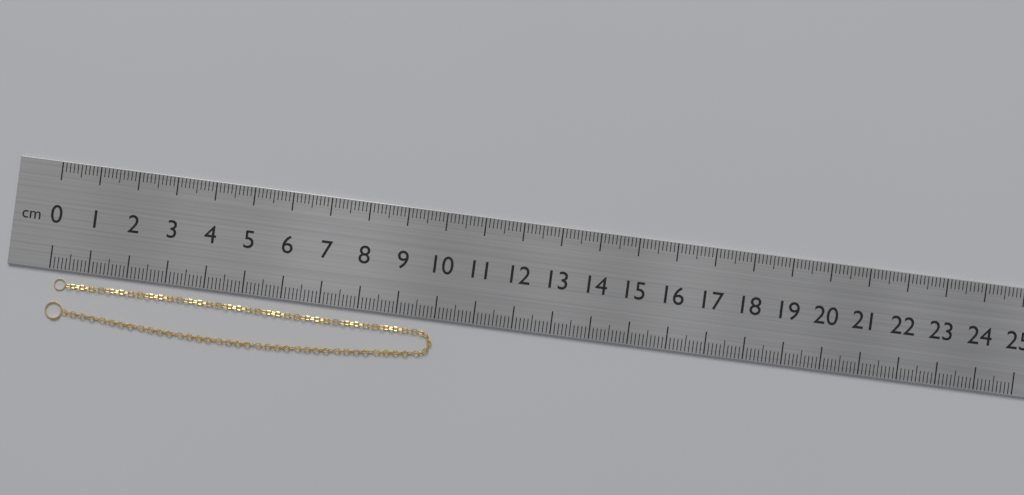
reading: 10.0 cm
